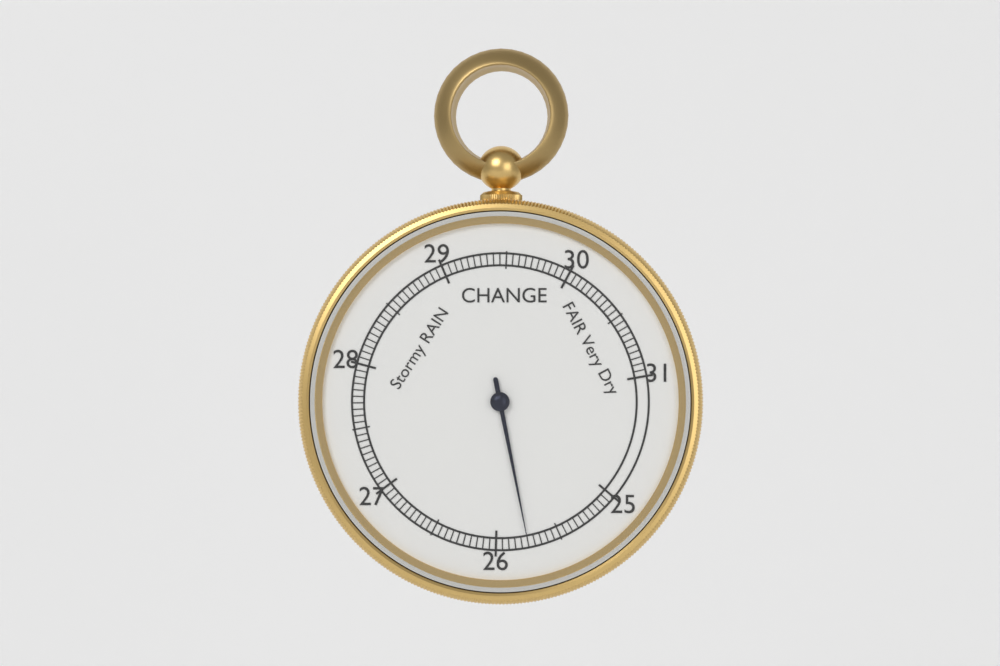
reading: 25.75 inHg
